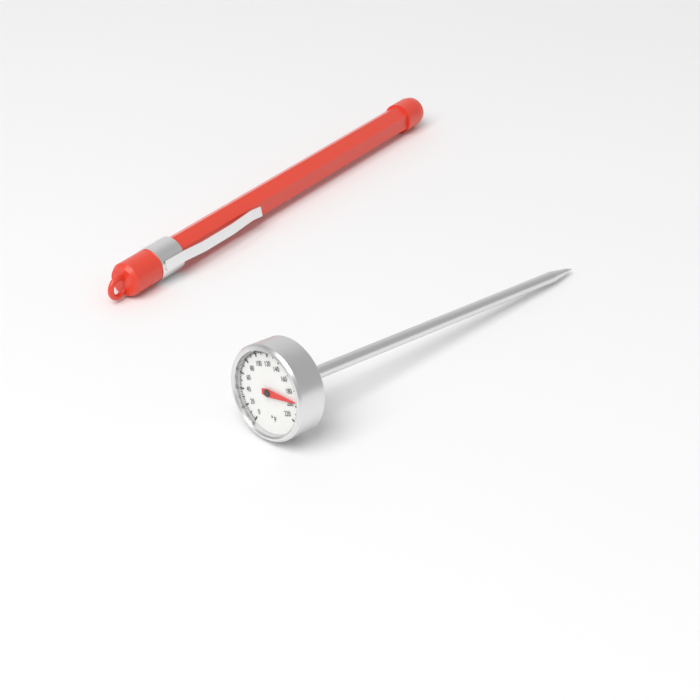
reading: 194 °F
